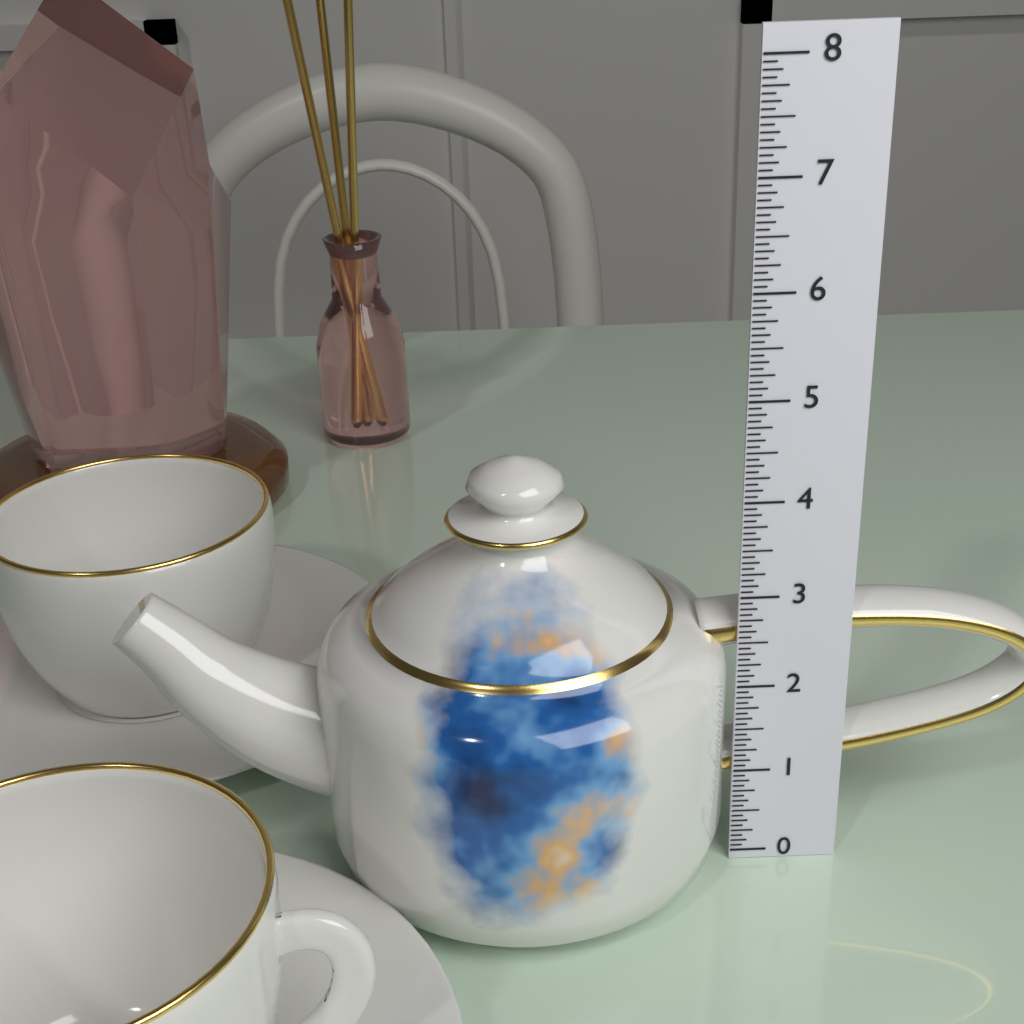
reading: 4.3750 (no unit)
